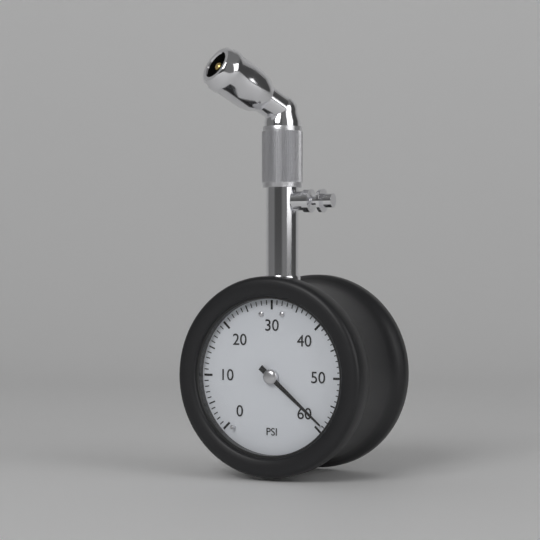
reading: 59 psi
